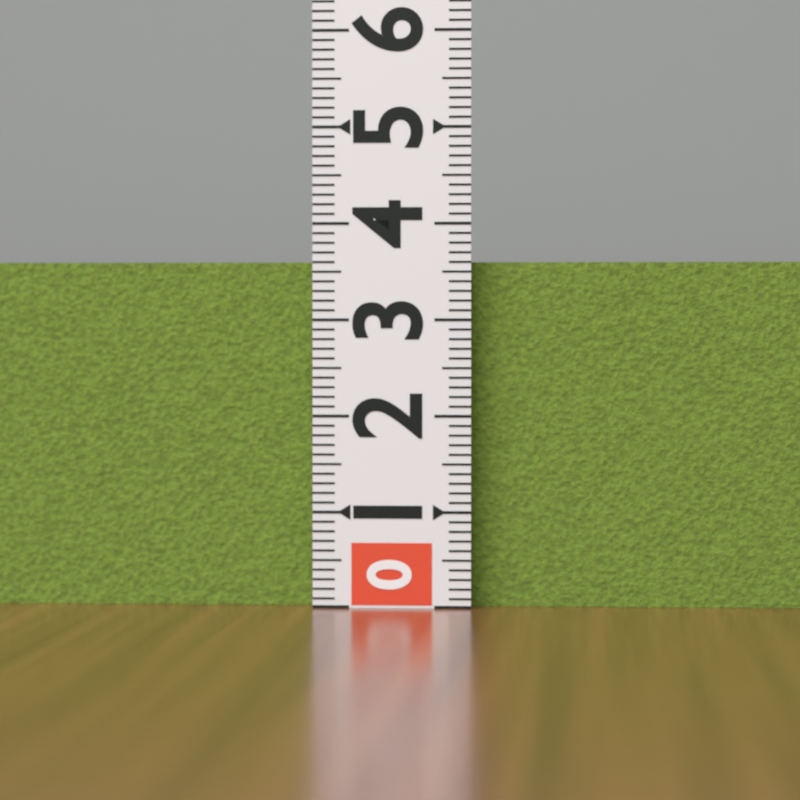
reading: 3.6 (no unit)
